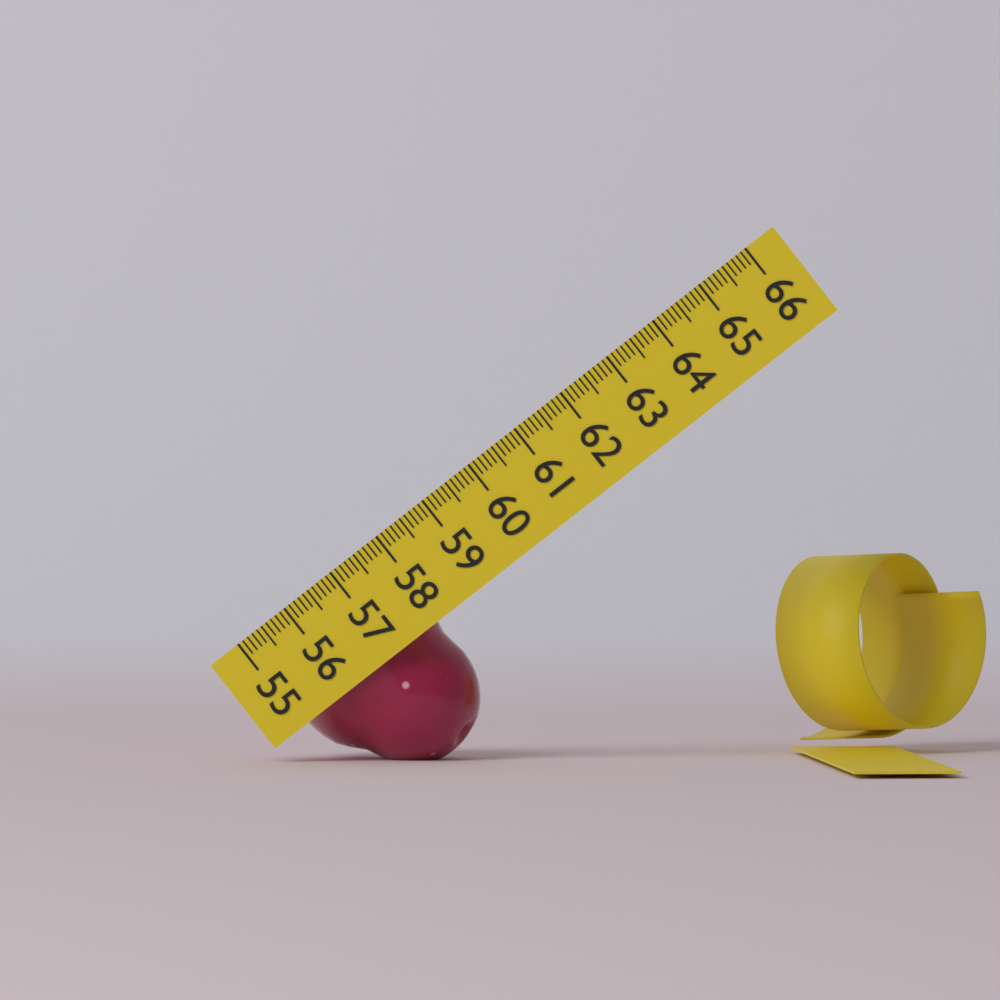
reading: 57.9 (no unit)
